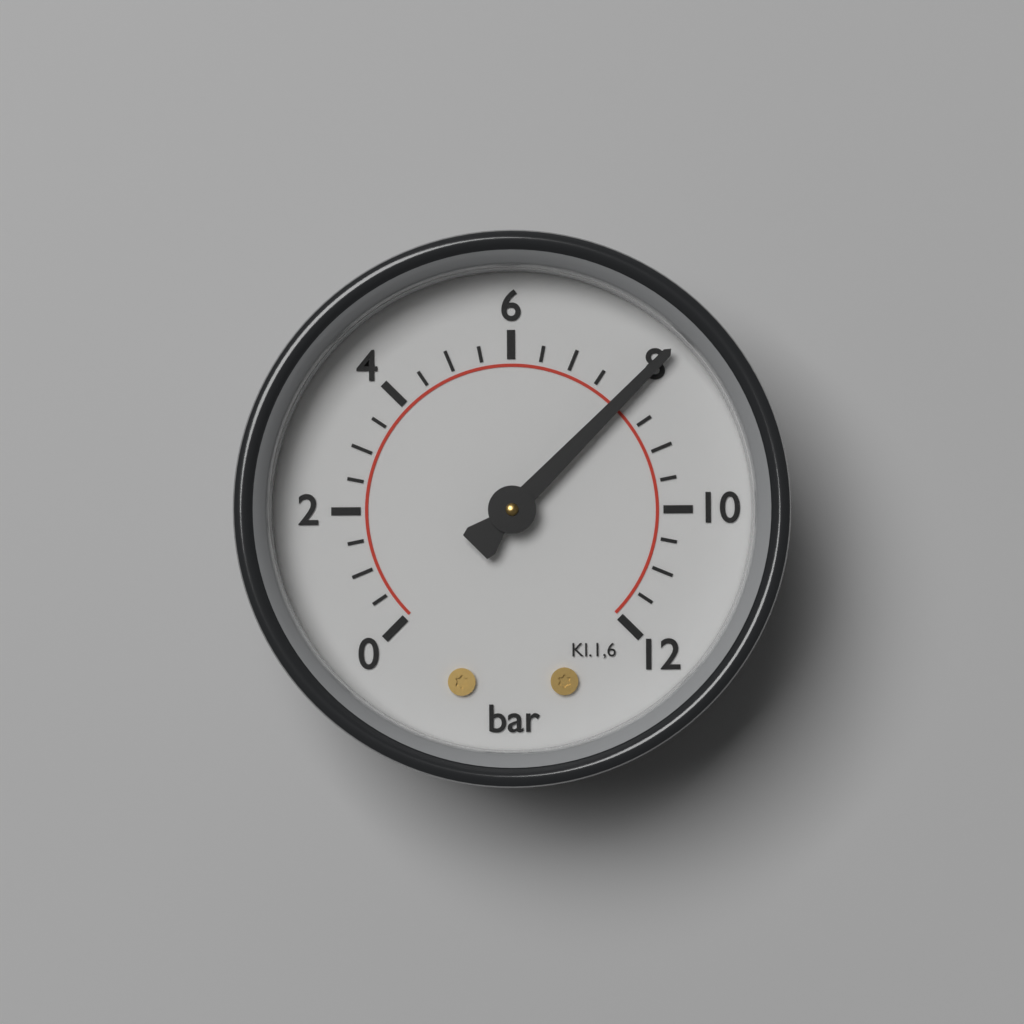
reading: 8.0 bar
